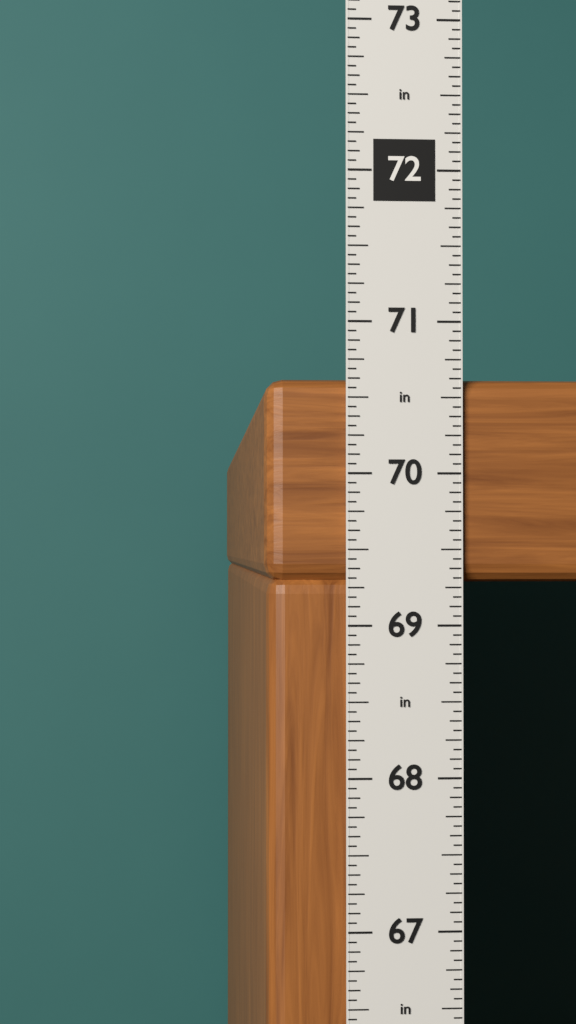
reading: 70.6250 in
